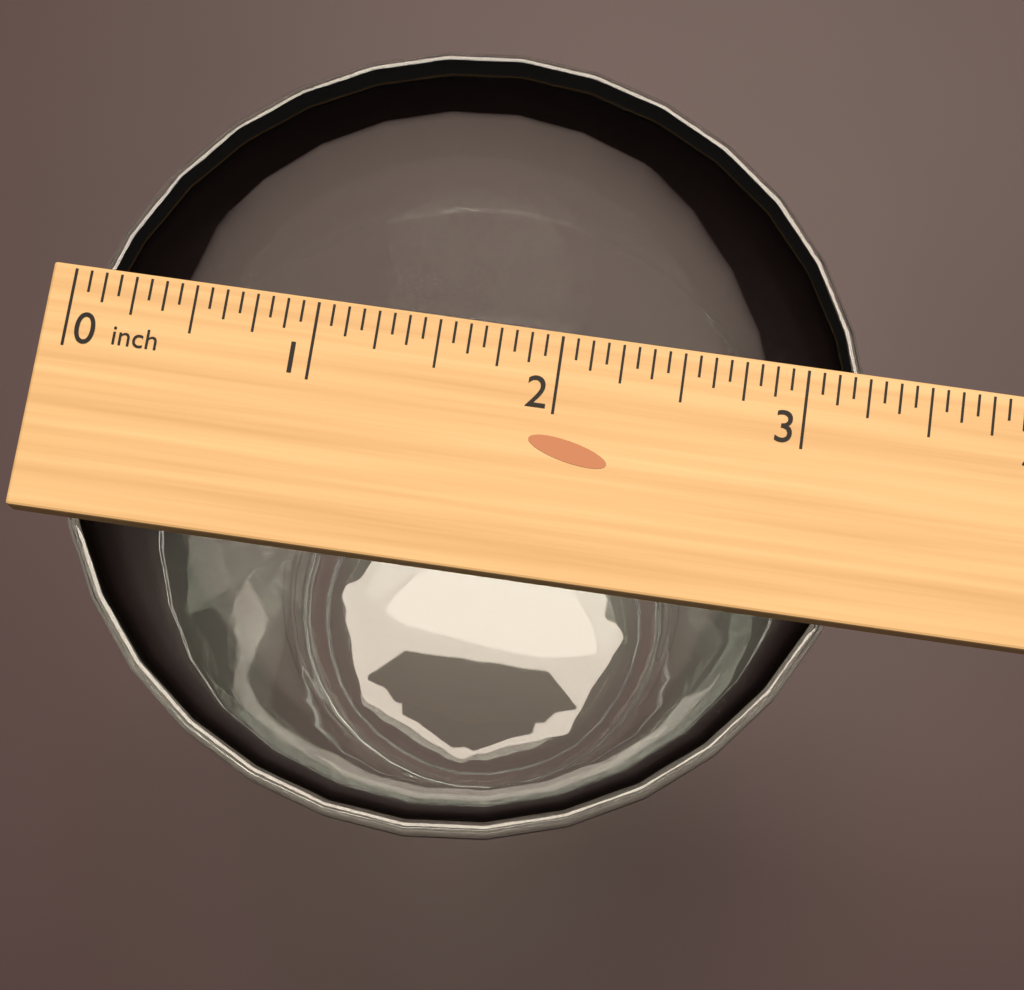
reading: 3.3125 inch
